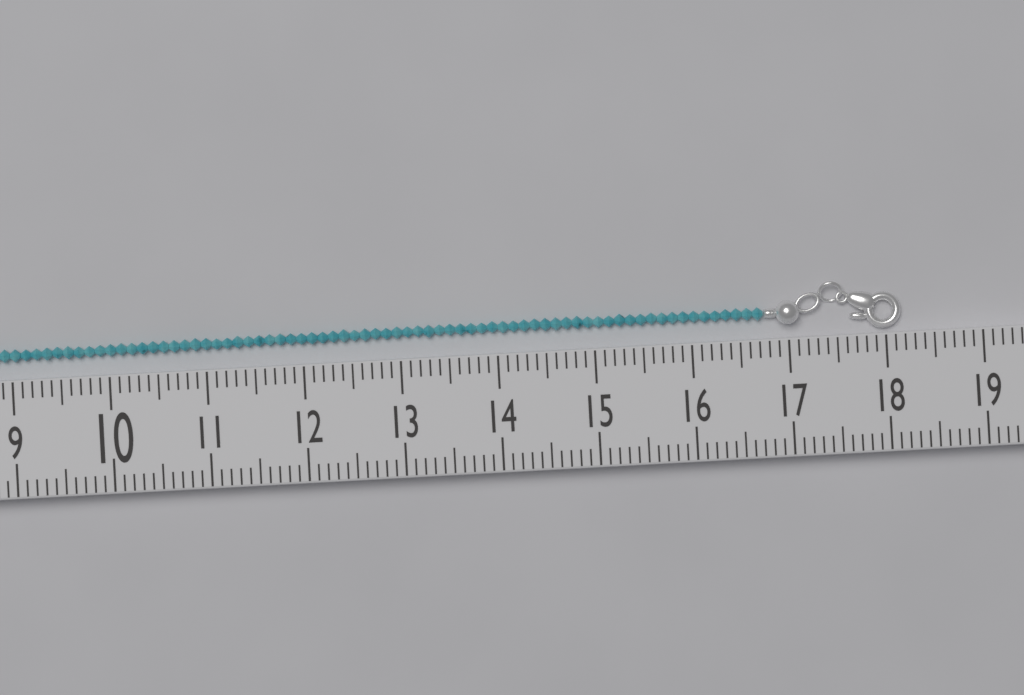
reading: 18.2 (no unit)
